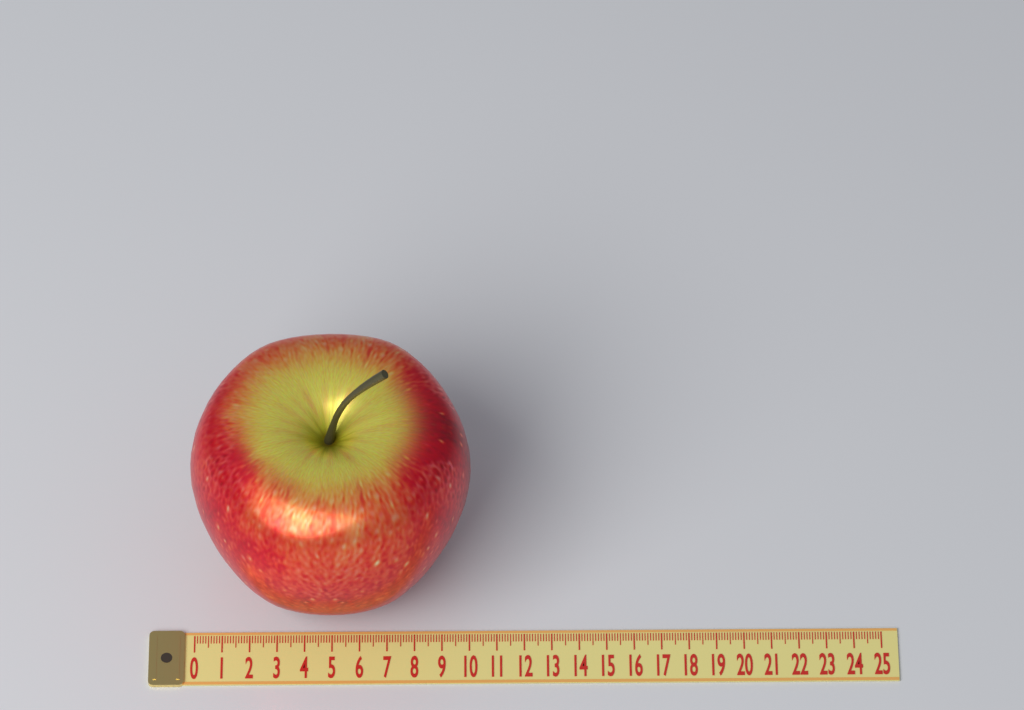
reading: 10.1 (no unit)
